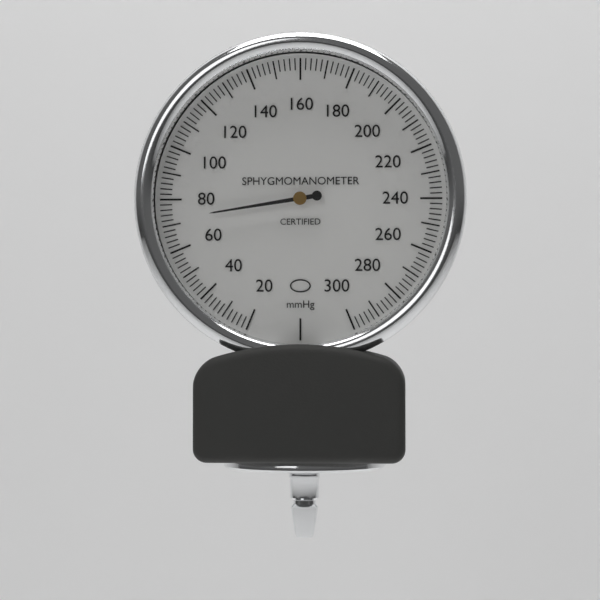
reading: 72 mmHg
